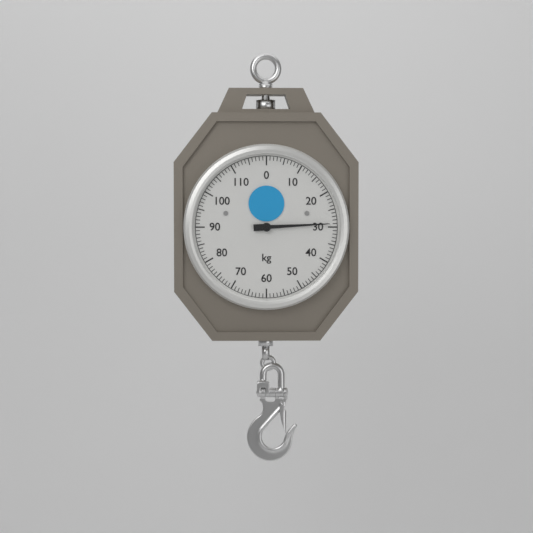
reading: 29 kg
